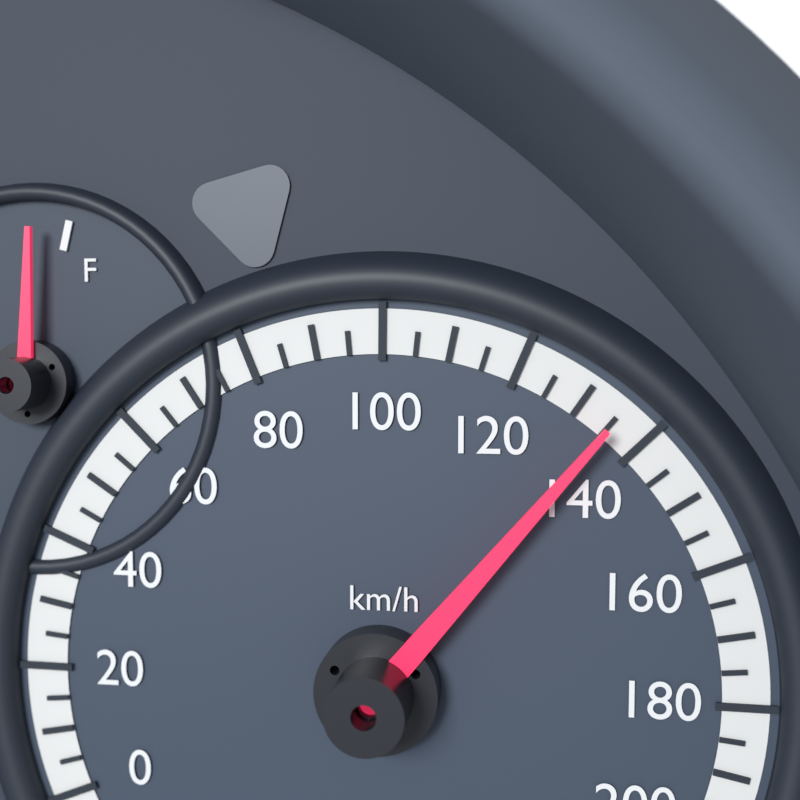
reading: 135 km/h
